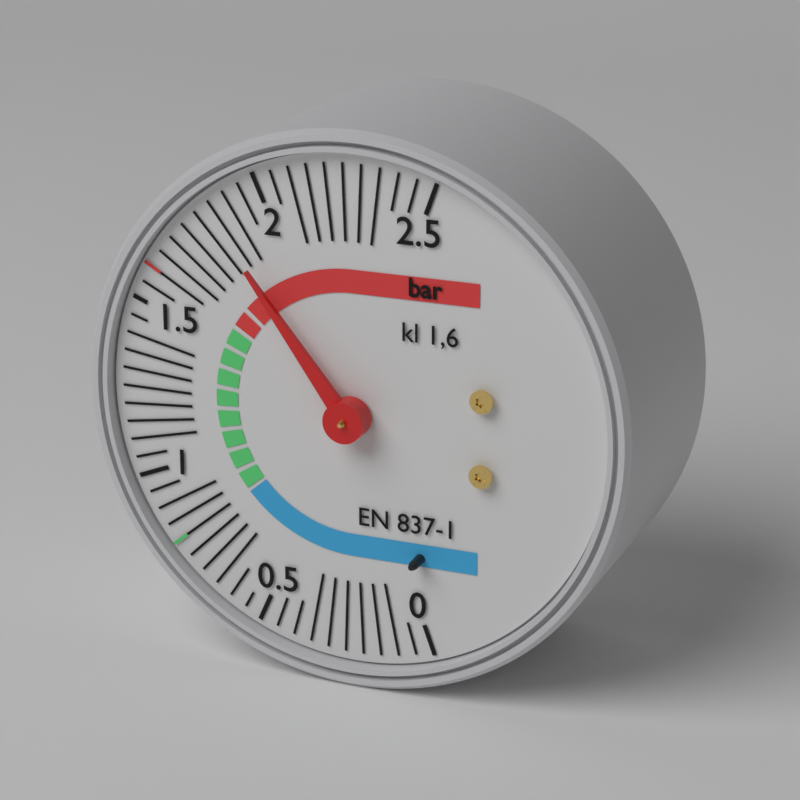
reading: 1.85 bar
